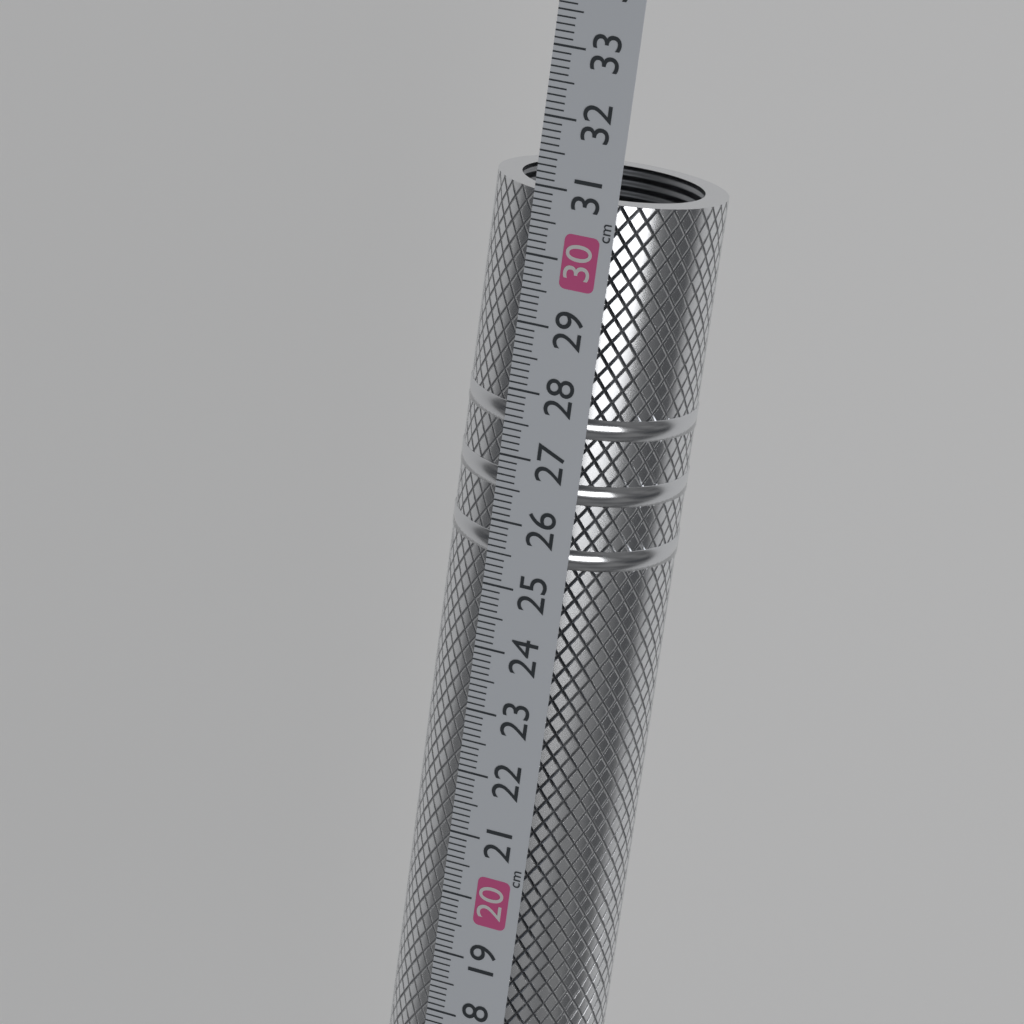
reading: 30.9 cm
